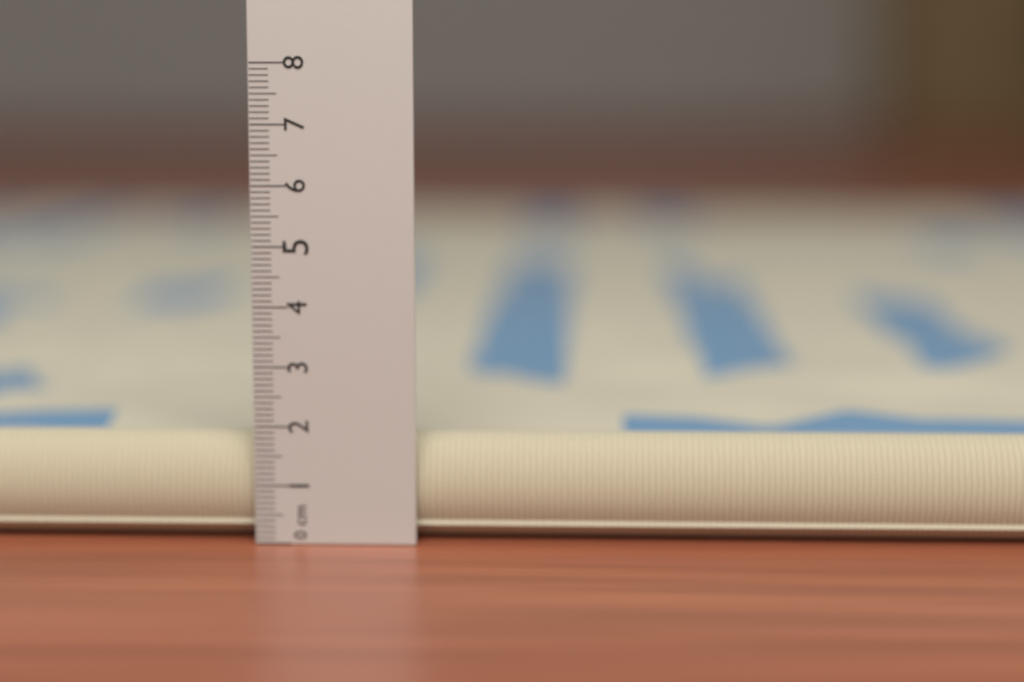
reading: 1.8 cm
